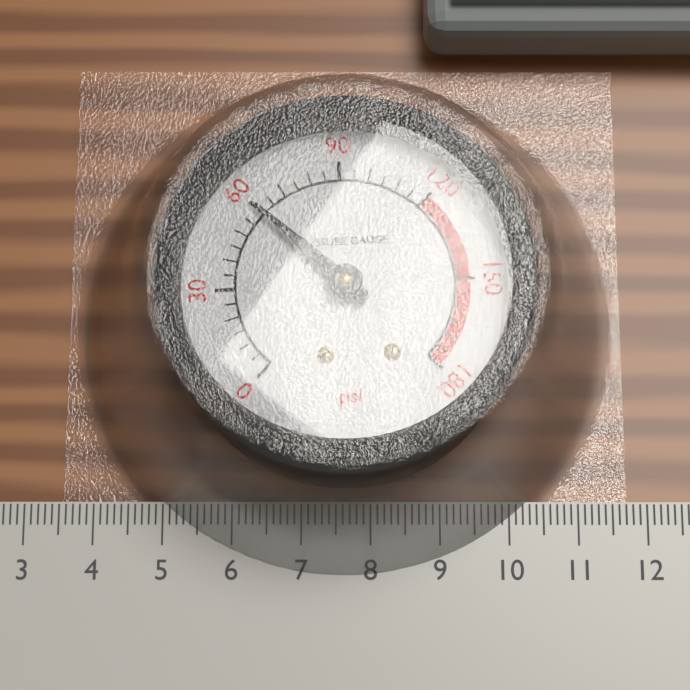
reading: 60 psi
